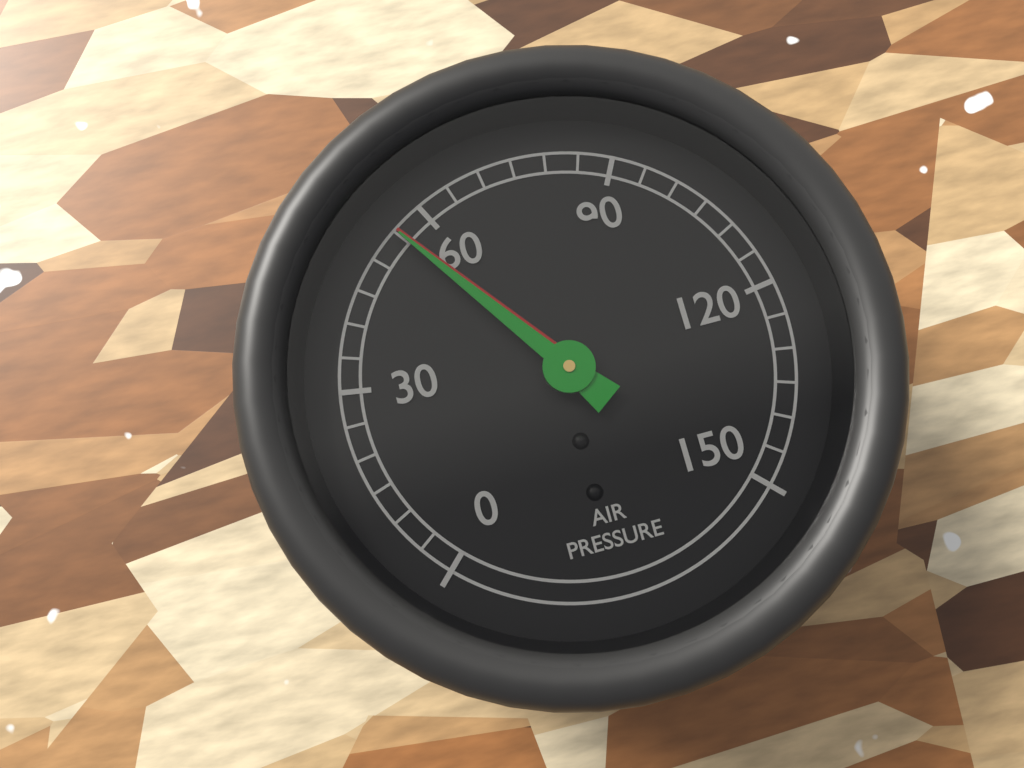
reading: 55 (no unit)
